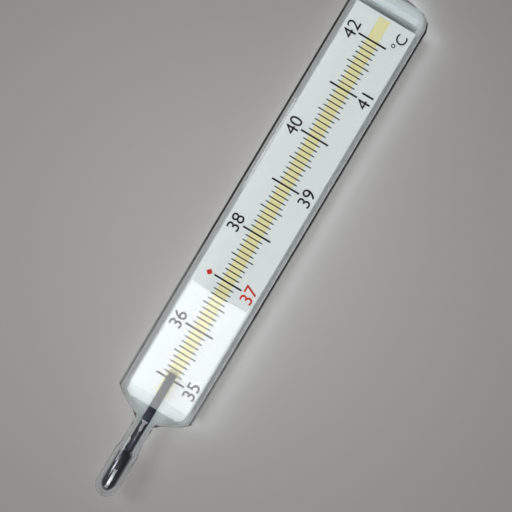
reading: 35.1 °C
